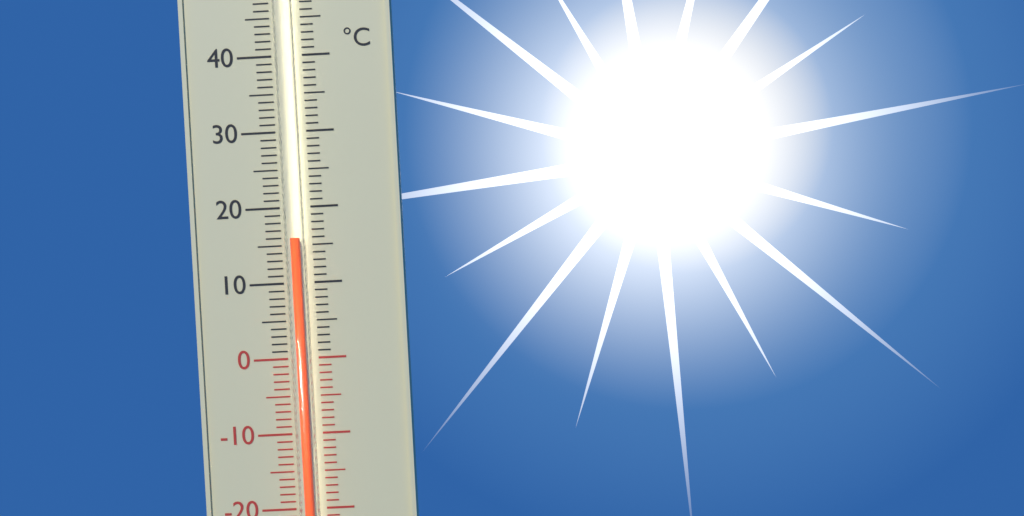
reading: 16 °C
